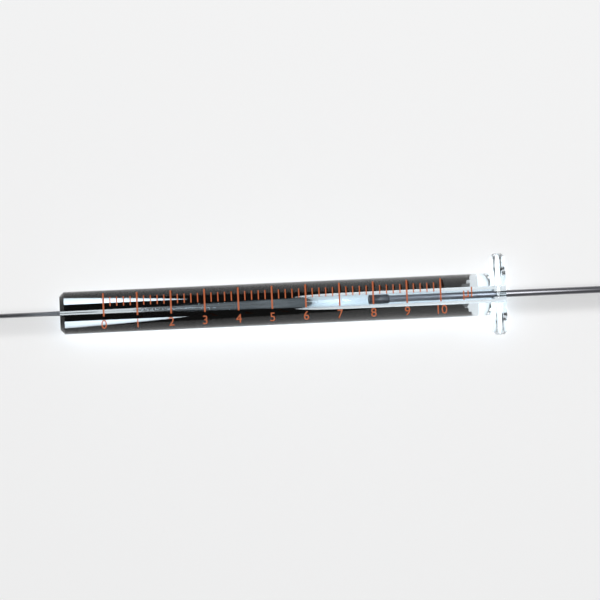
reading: 8.0 µl
